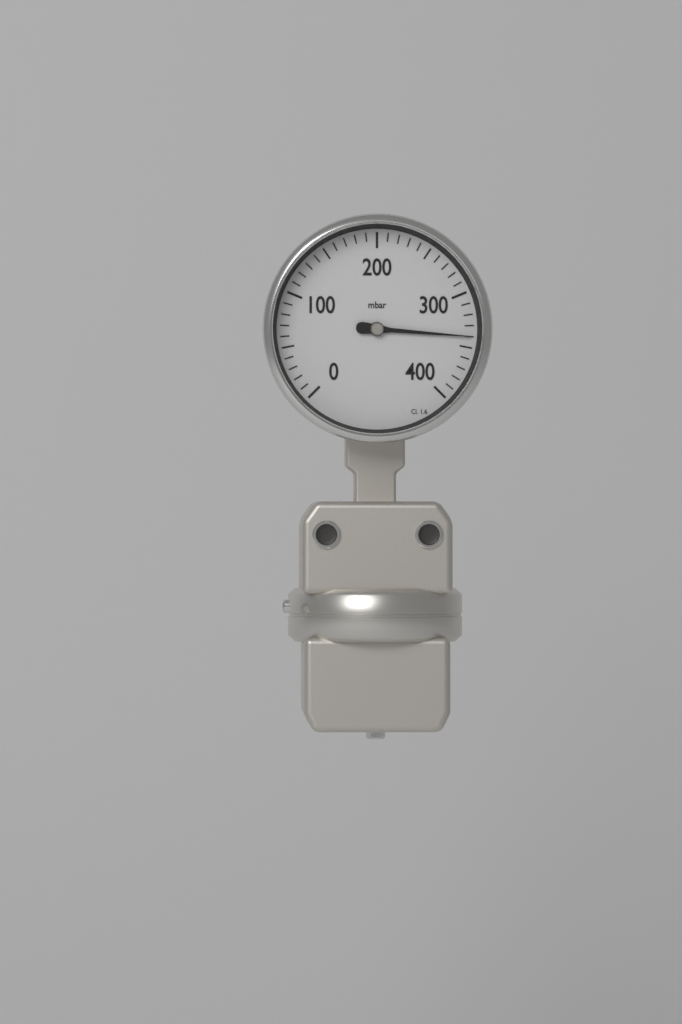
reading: 340 mbar
